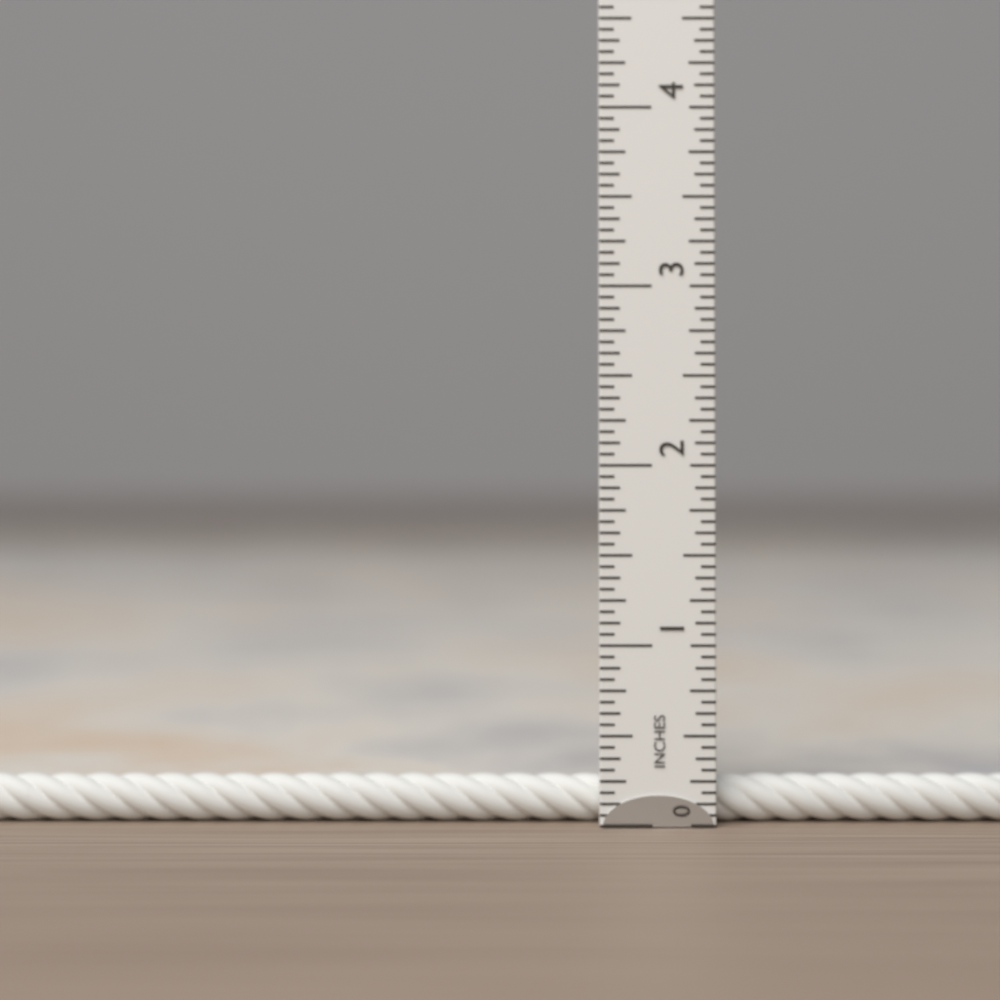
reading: 0.1875 in
